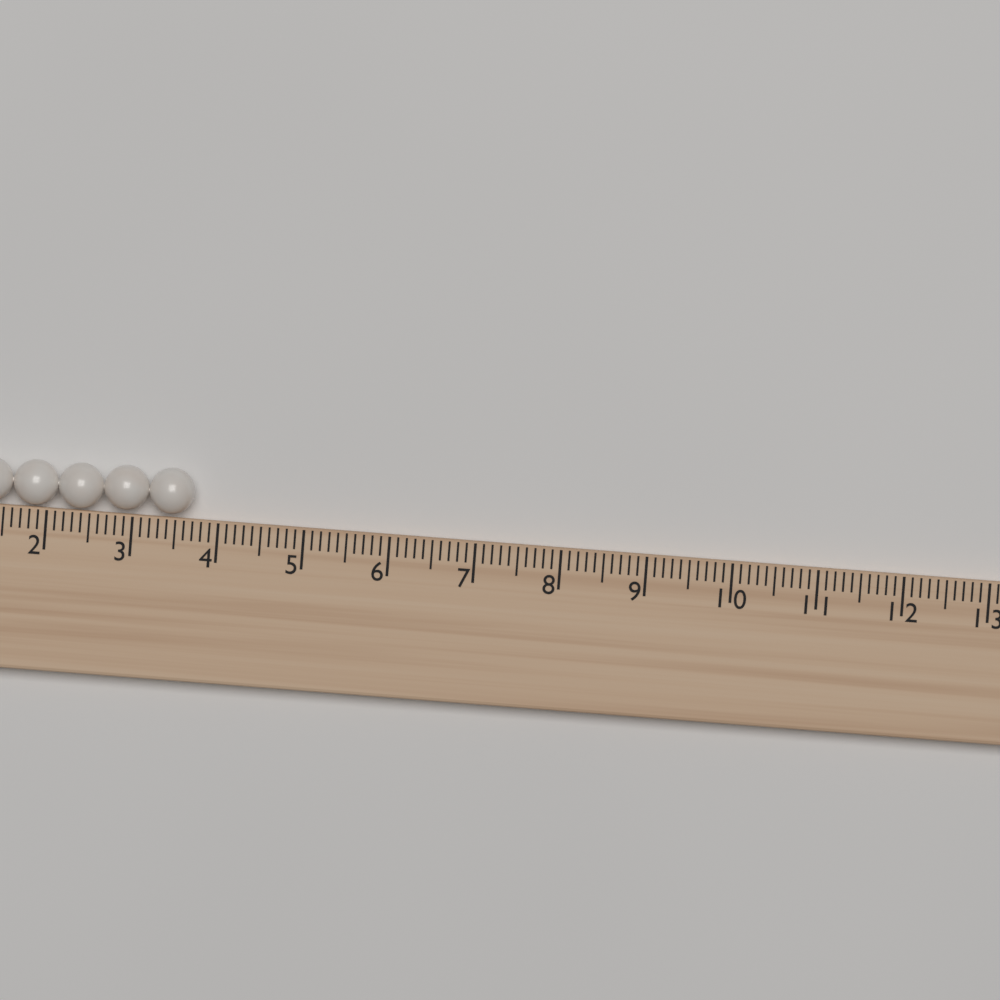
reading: 3.7 (no unit)
